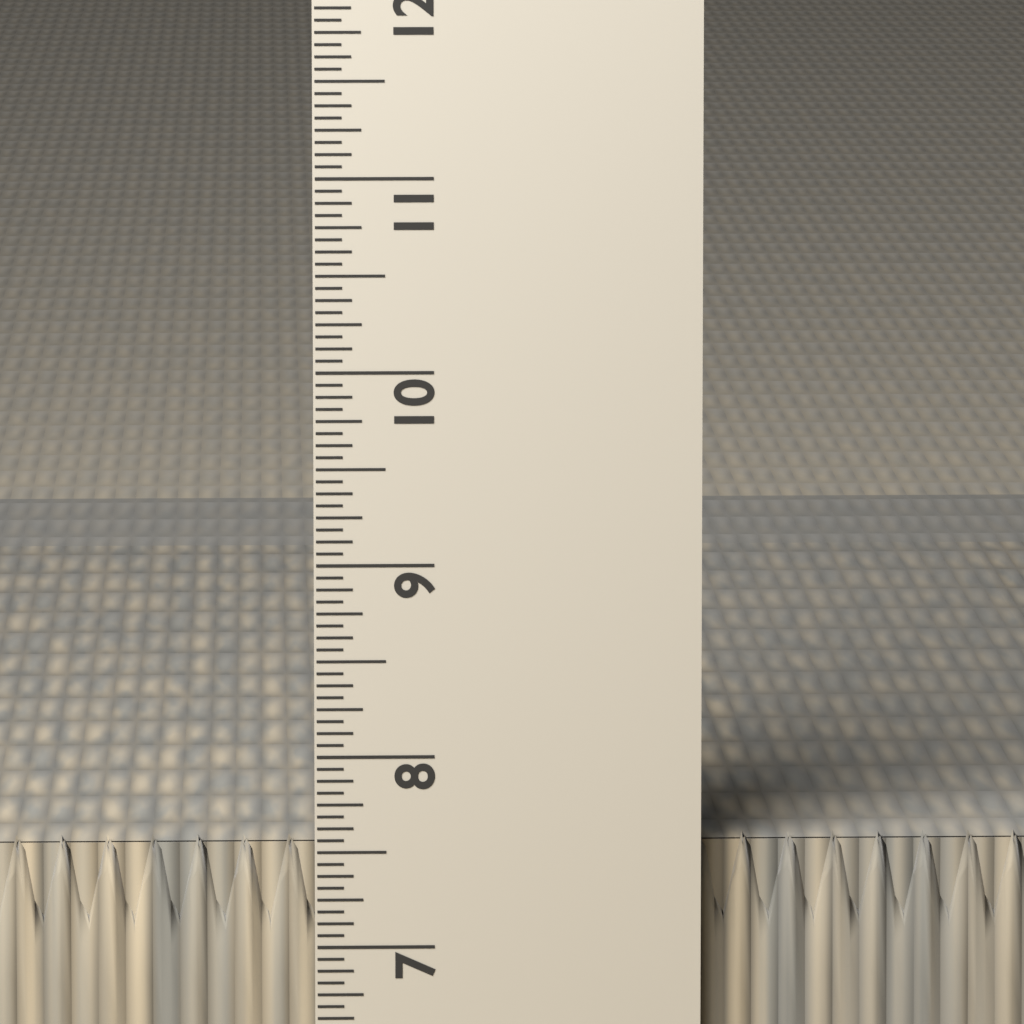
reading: 7.5625 in
